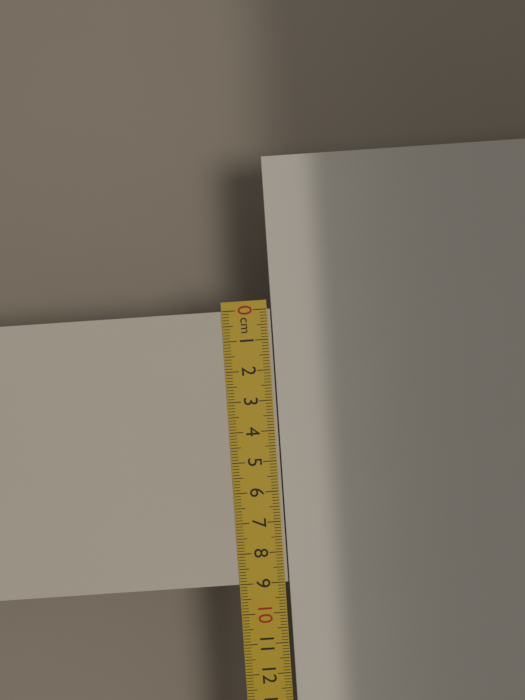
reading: 9.0 cm
